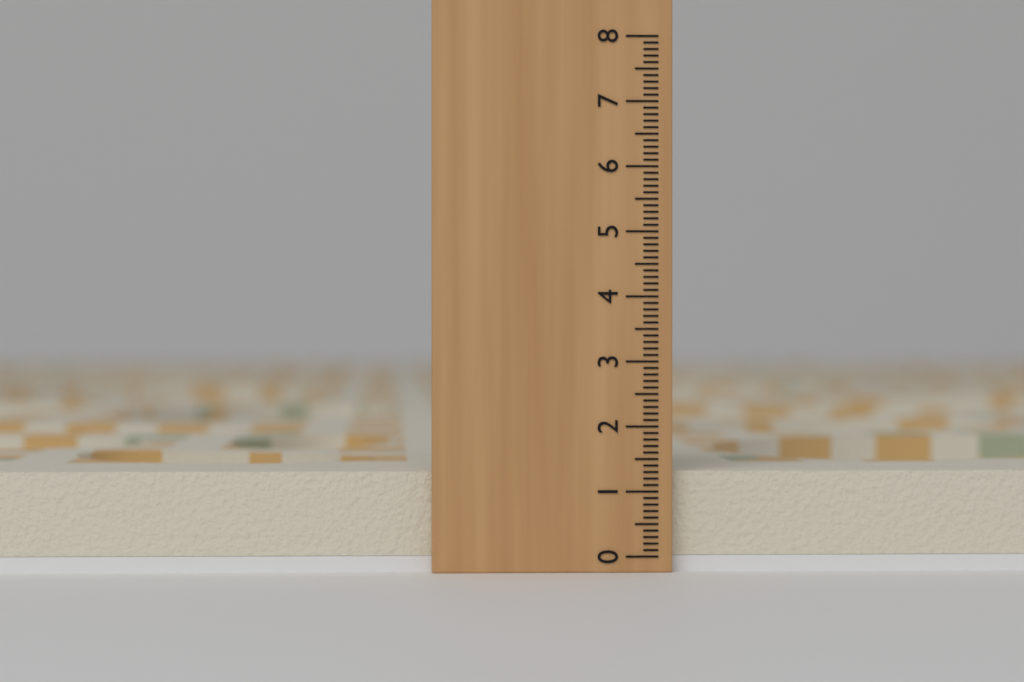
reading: 1.3 (no unit)
